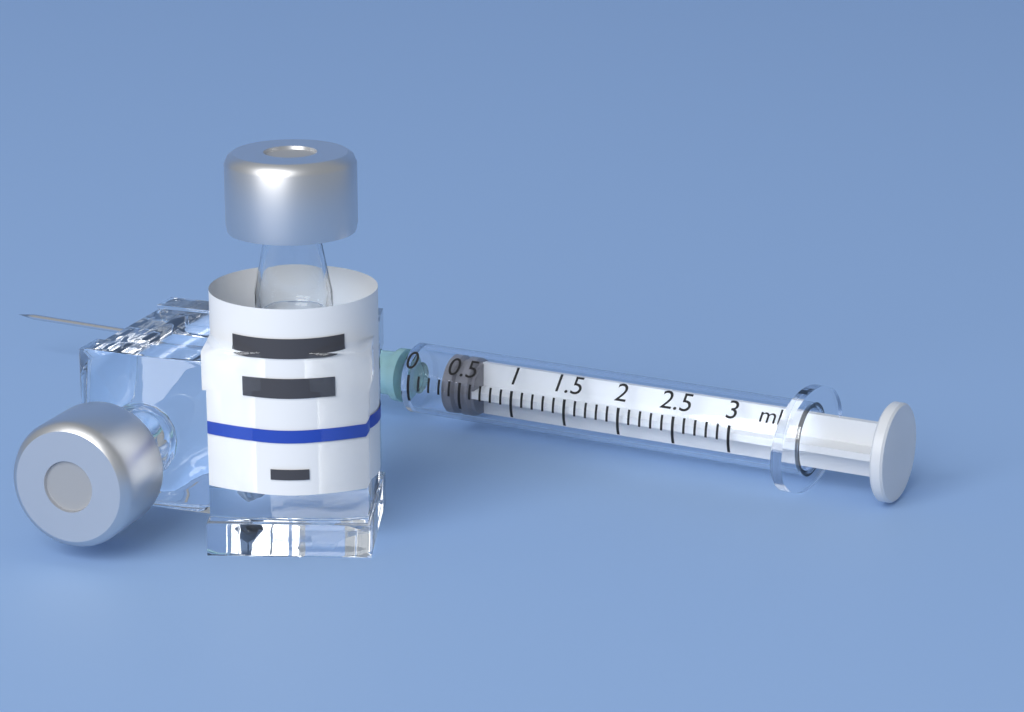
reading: 0.3 ml
